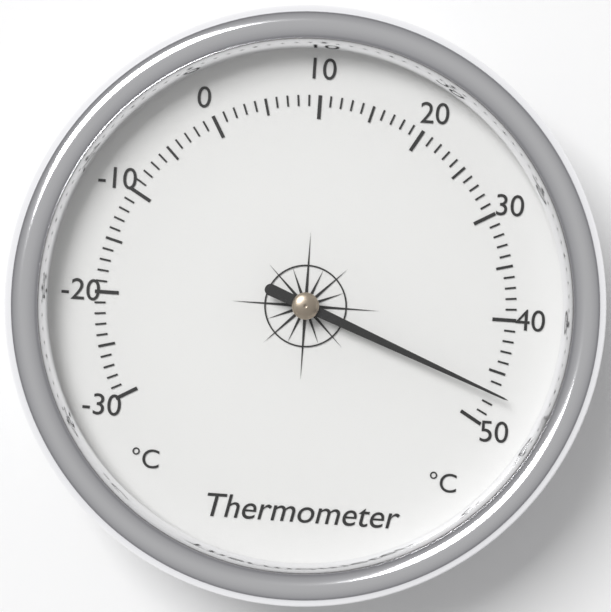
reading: 47 °C
